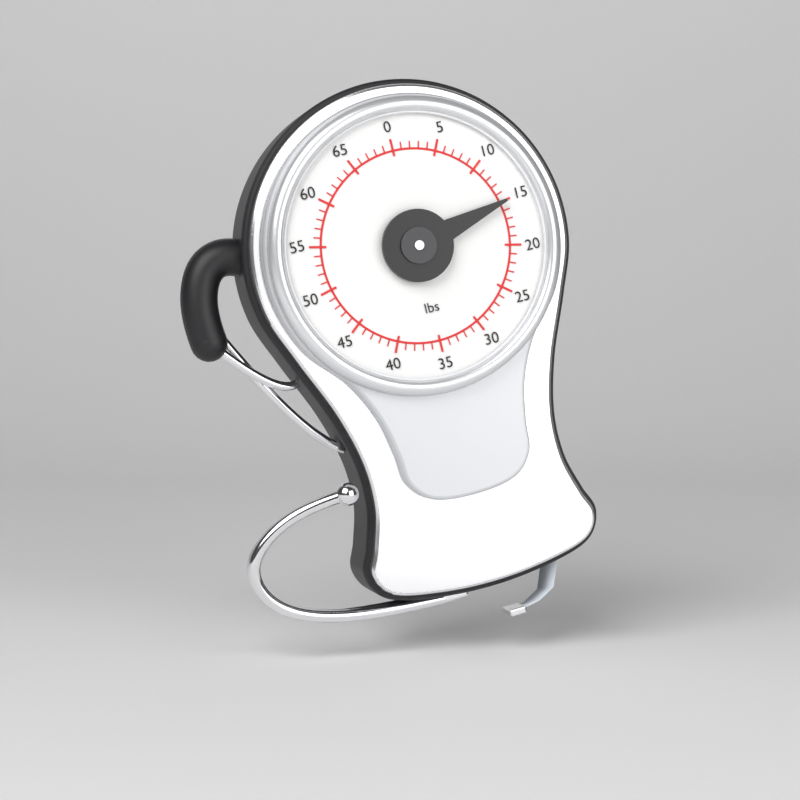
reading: 15 lbs
